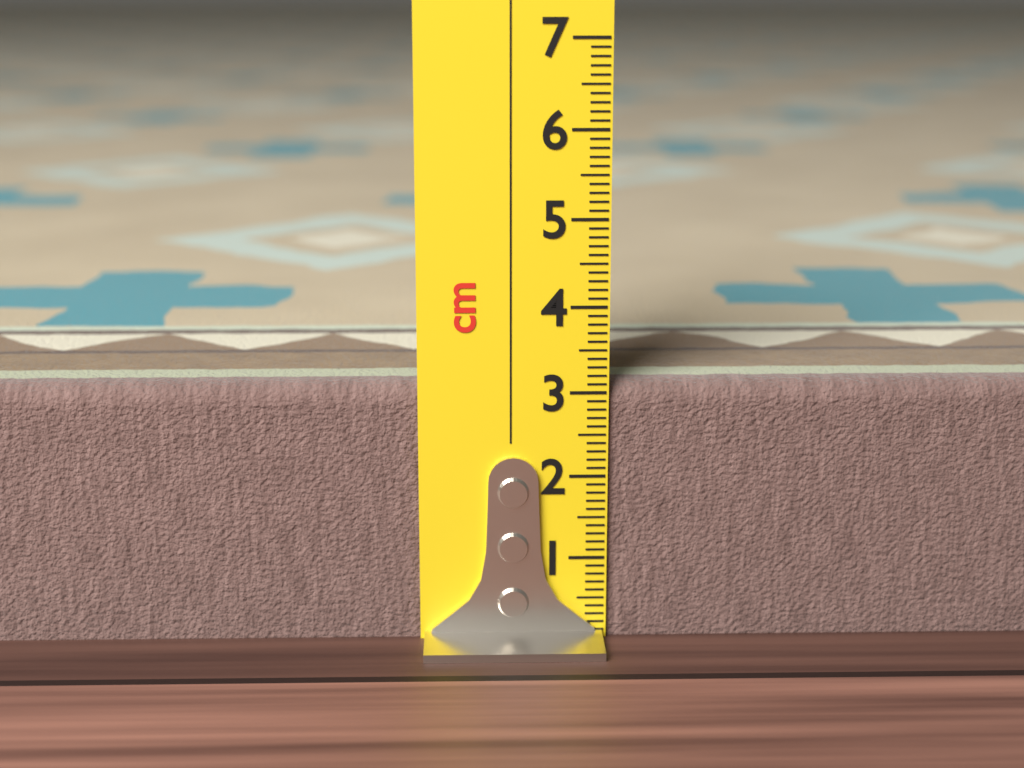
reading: 3.1 cm
